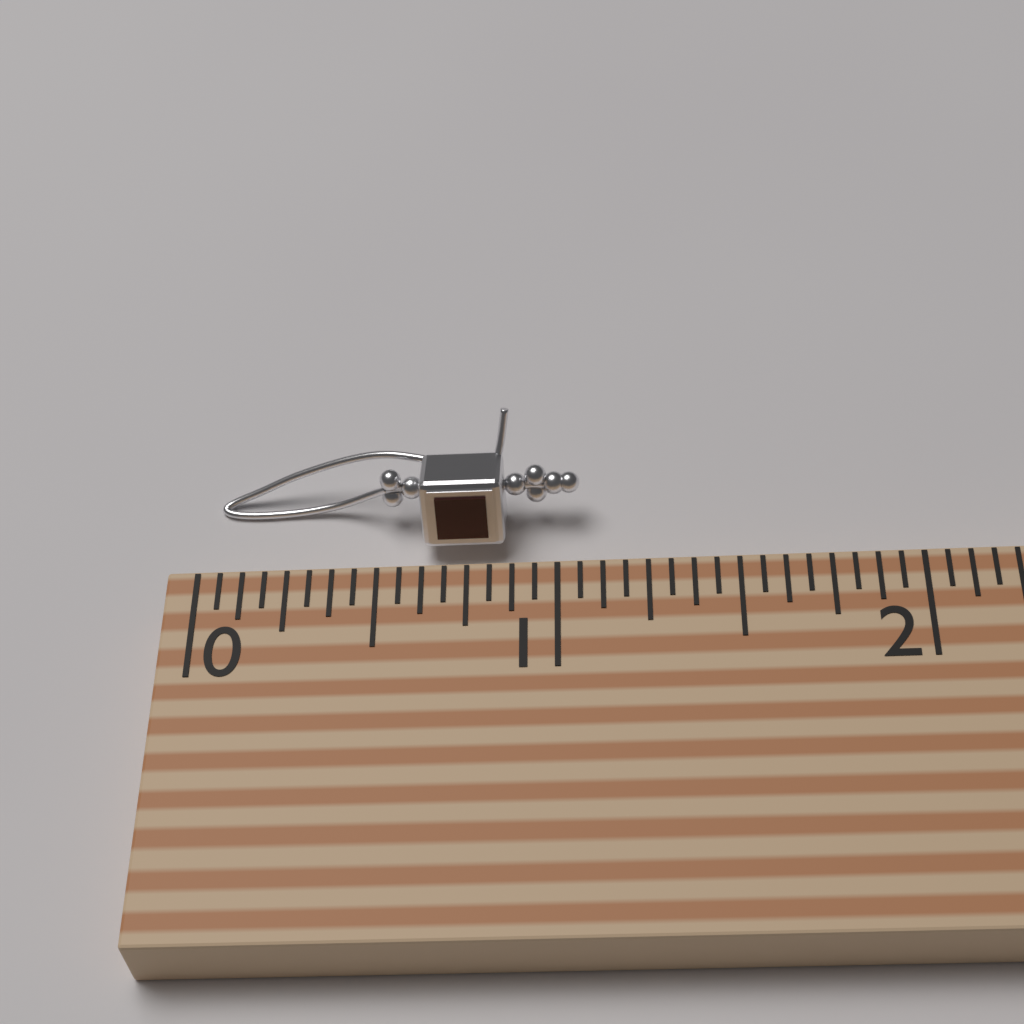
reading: 1.0625 (no unit)
